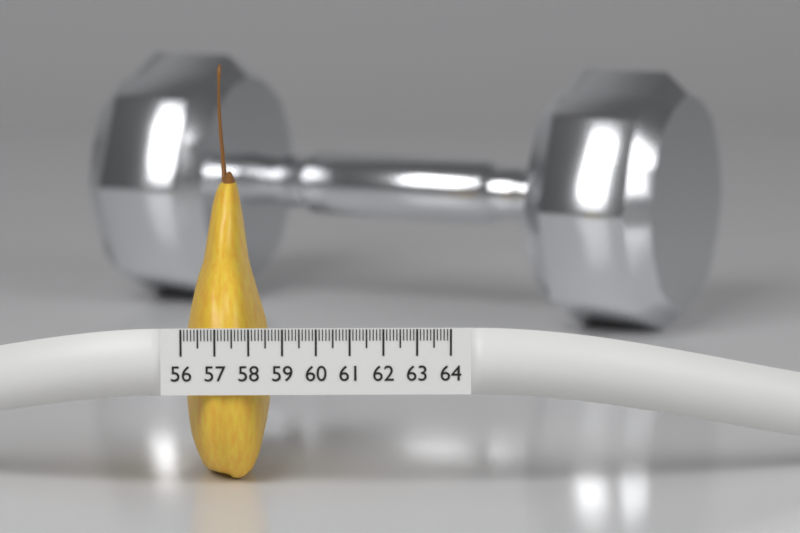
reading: 58.6 (no unit)
